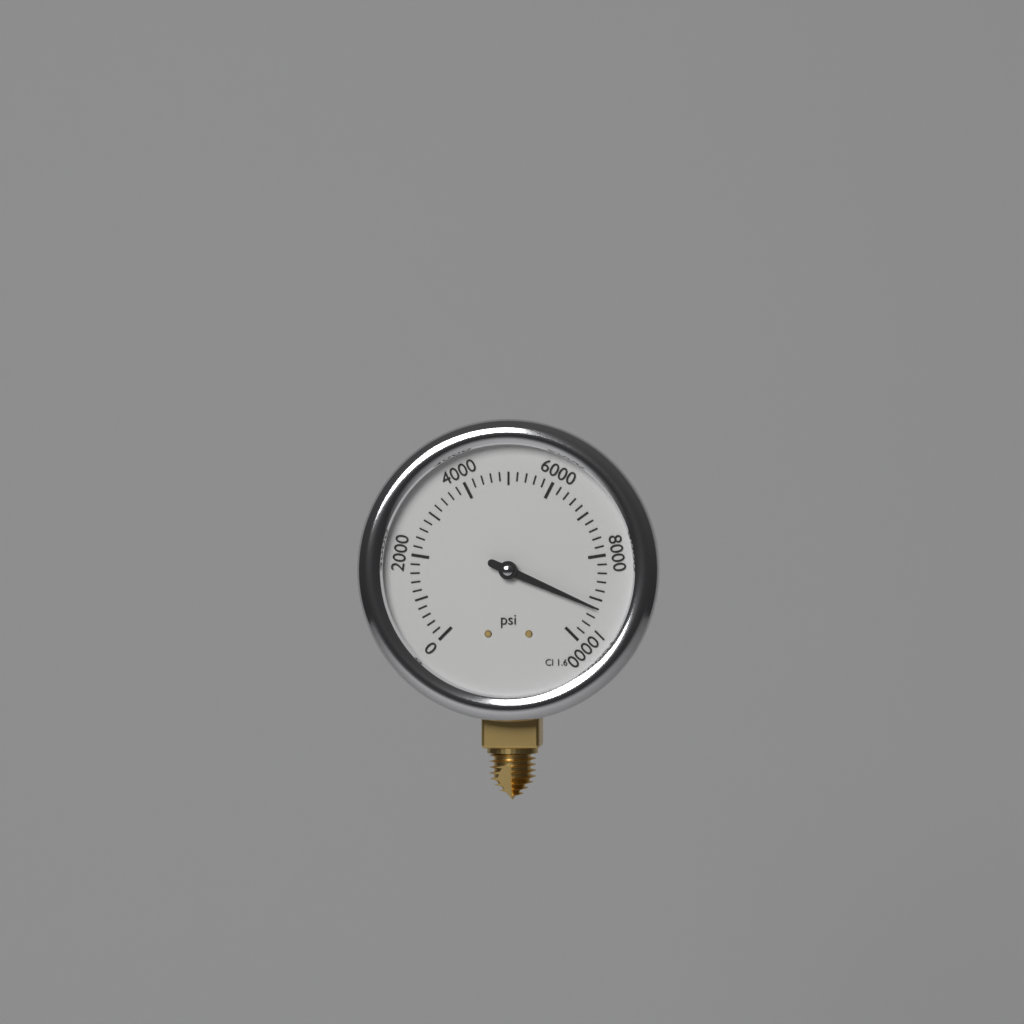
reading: 9200 psi
